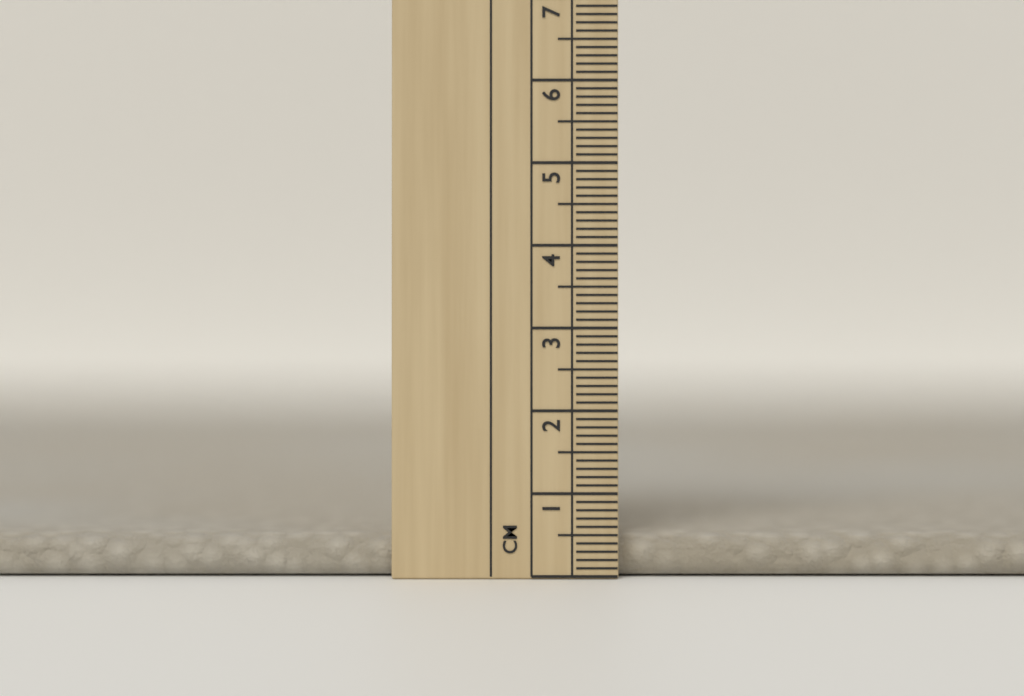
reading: 0.5 cm
